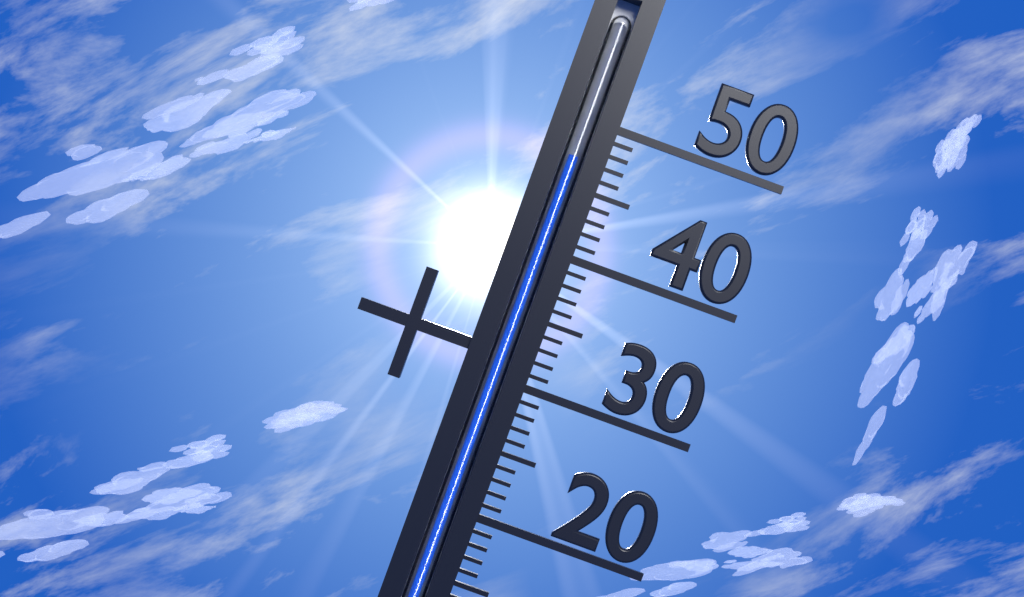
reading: 47 °C
